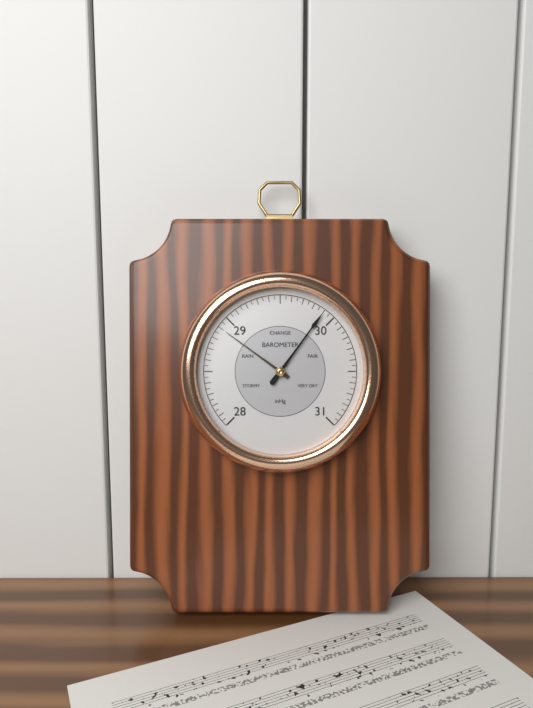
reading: 29.90 inHg
